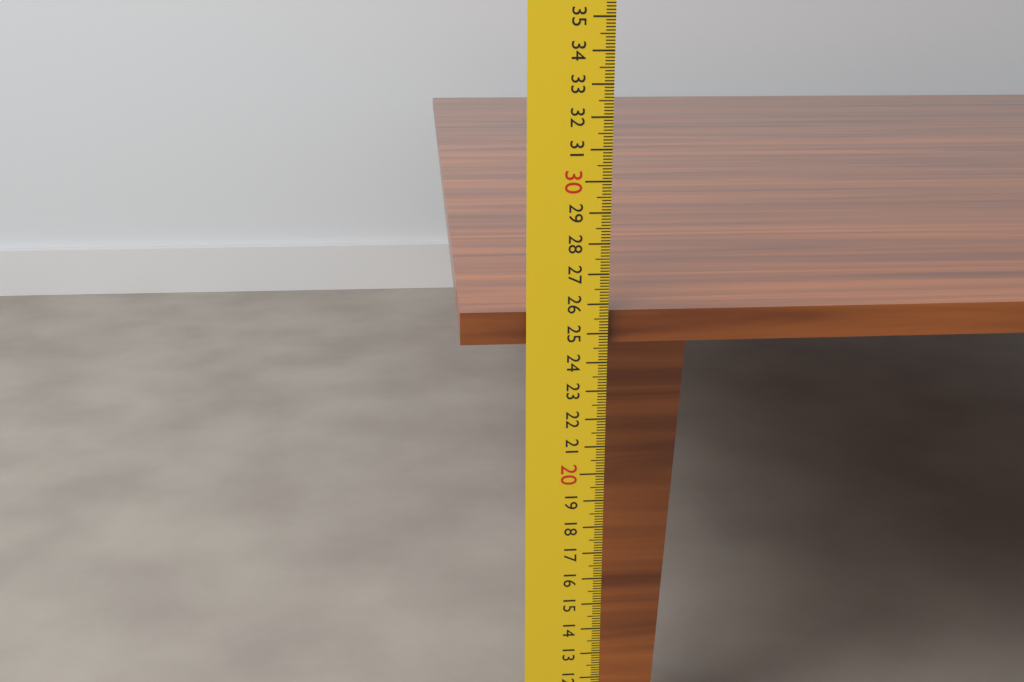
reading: 25.7 cm
